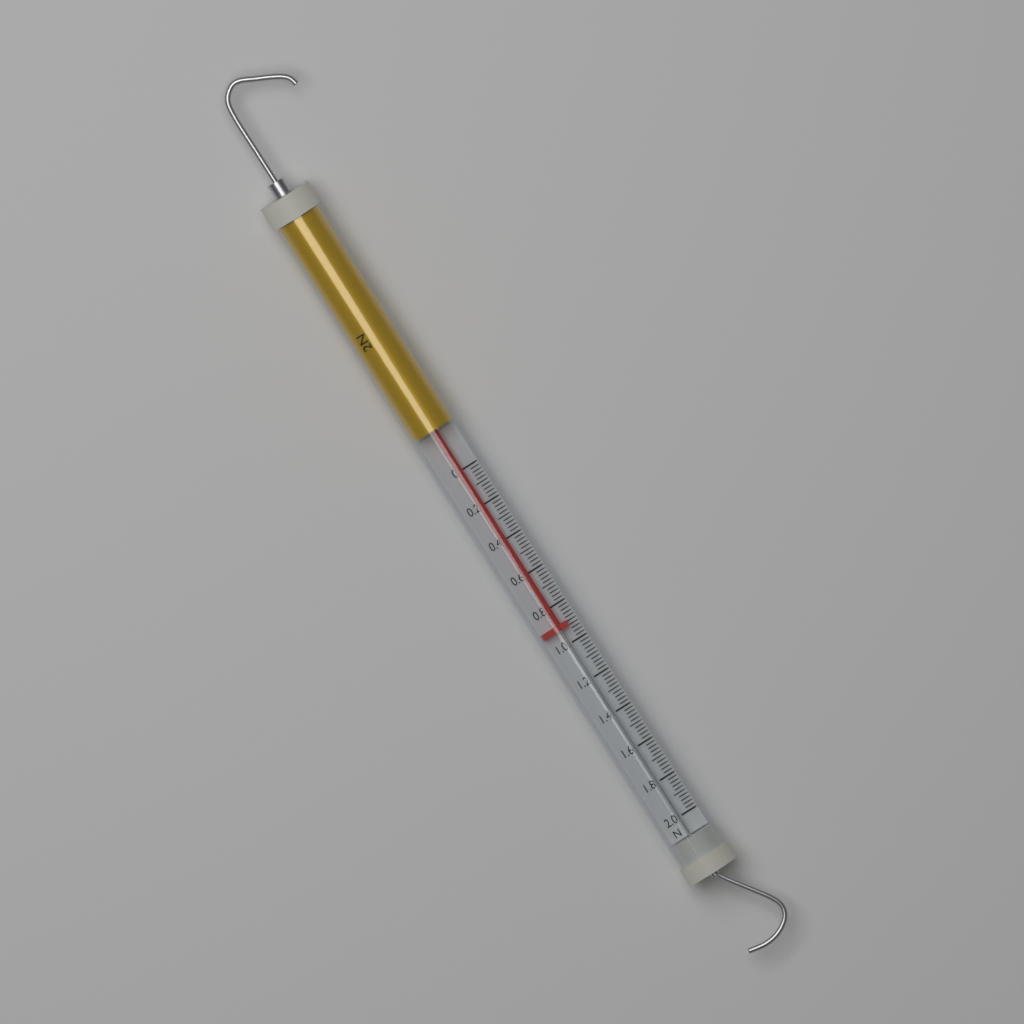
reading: 0.92 N
